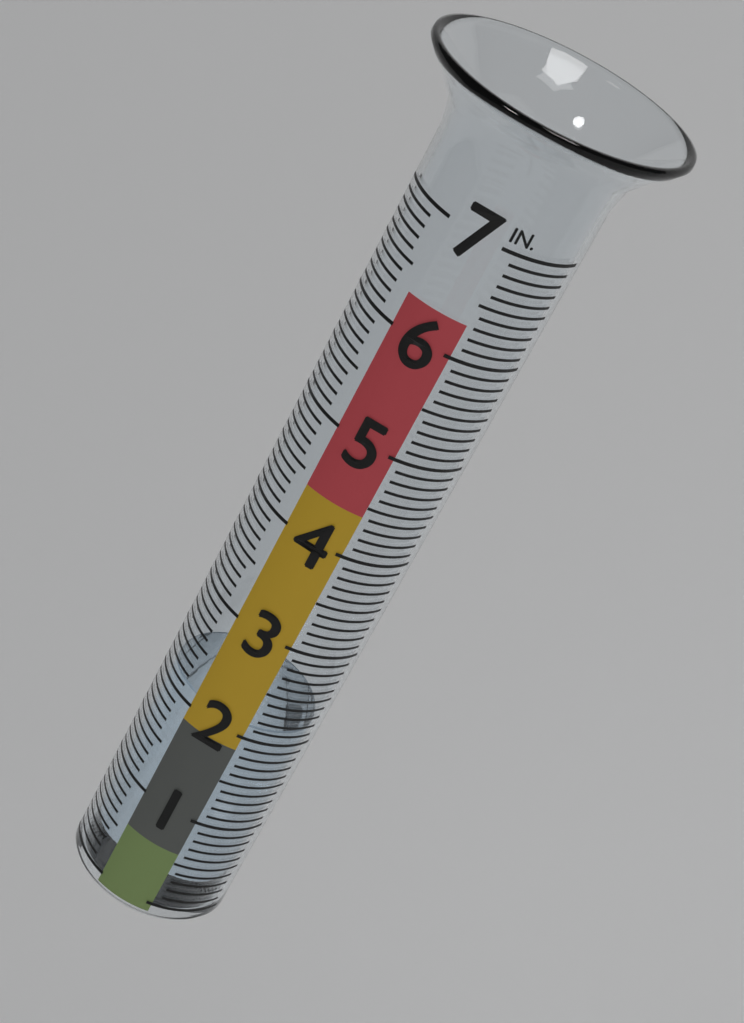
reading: 2.1 in
